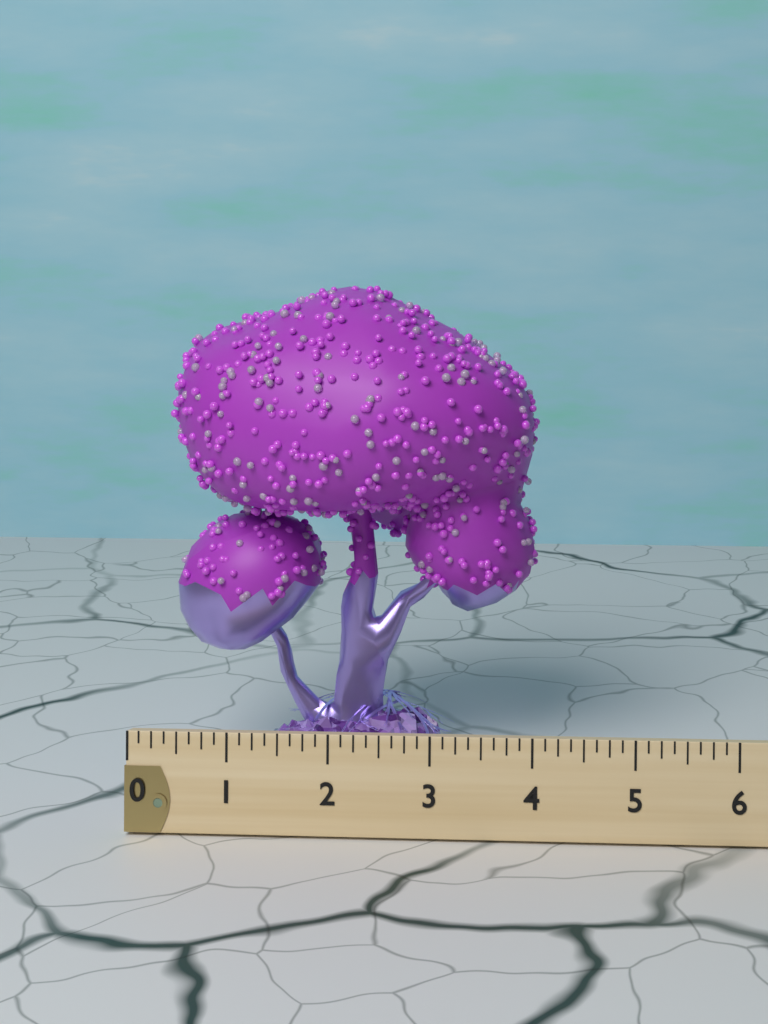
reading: 3.875 (no unit)
